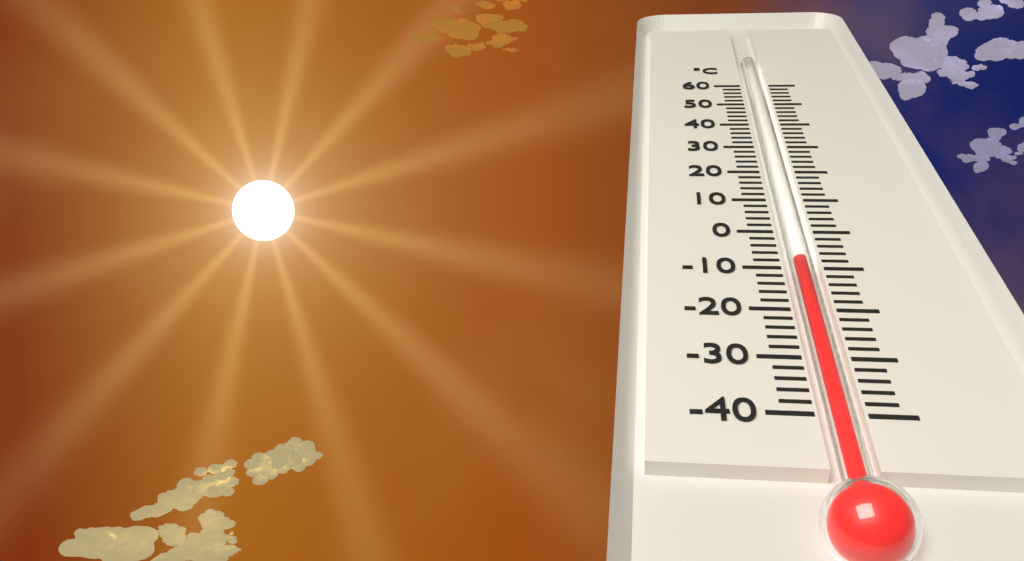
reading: -8 °C
